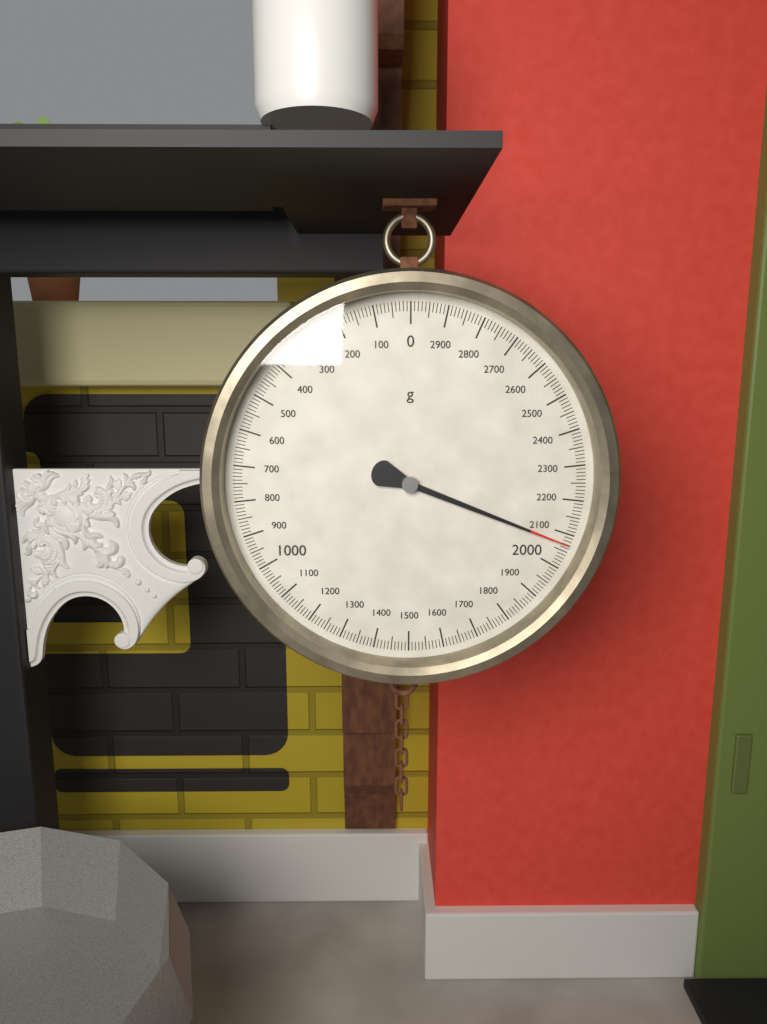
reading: 2070 g
